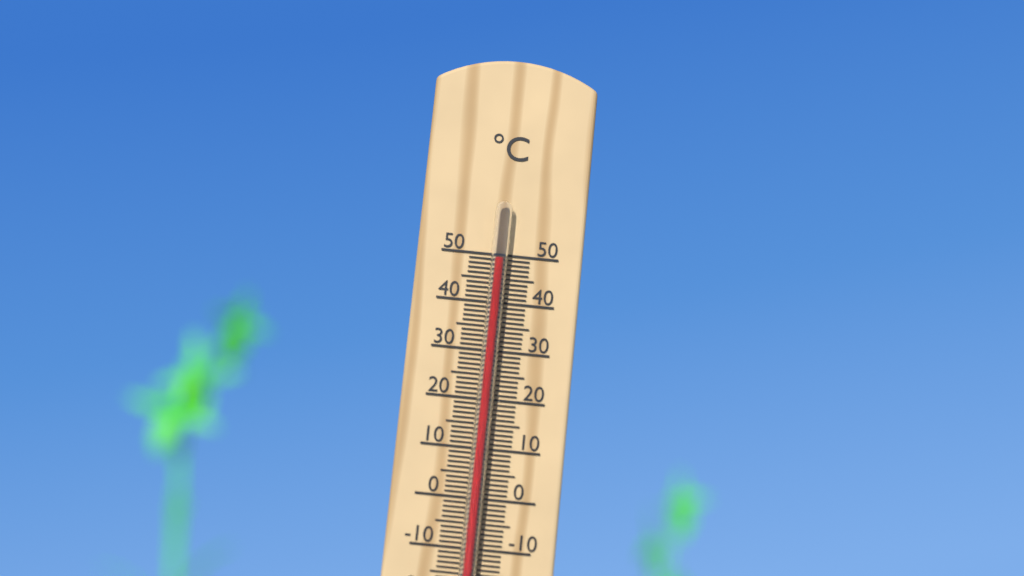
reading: 49 °C
